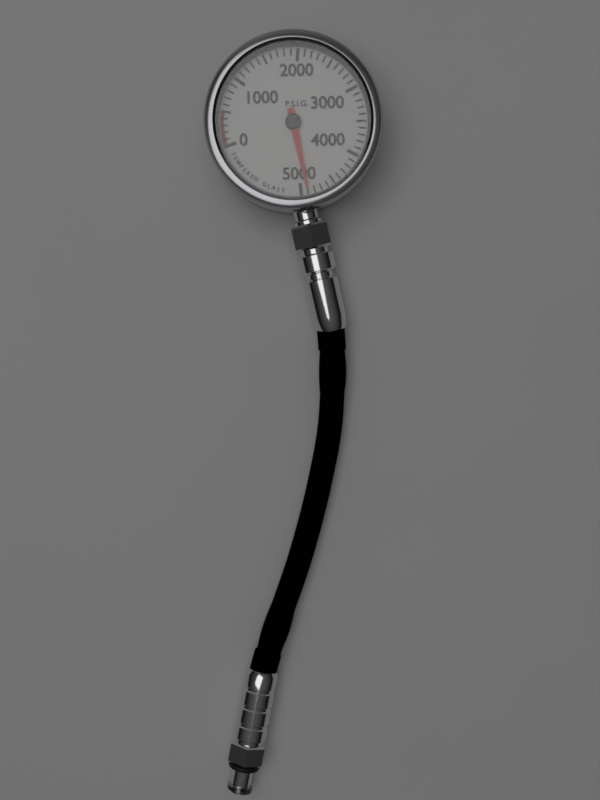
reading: 4900 psig
